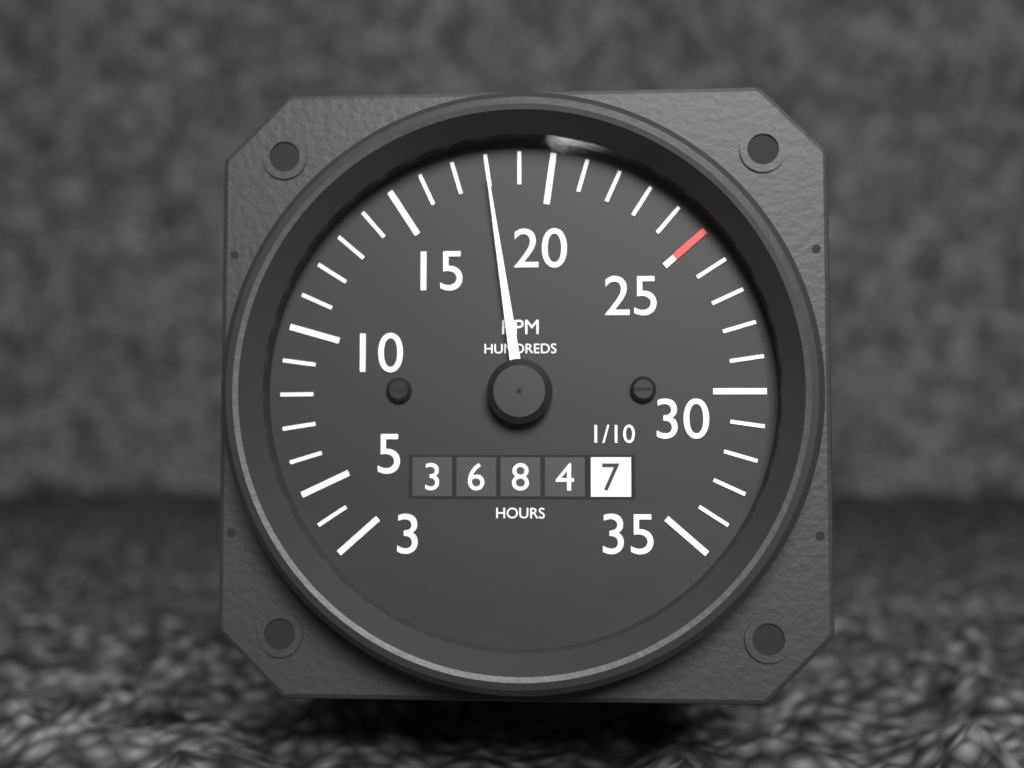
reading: 1800 RPM
